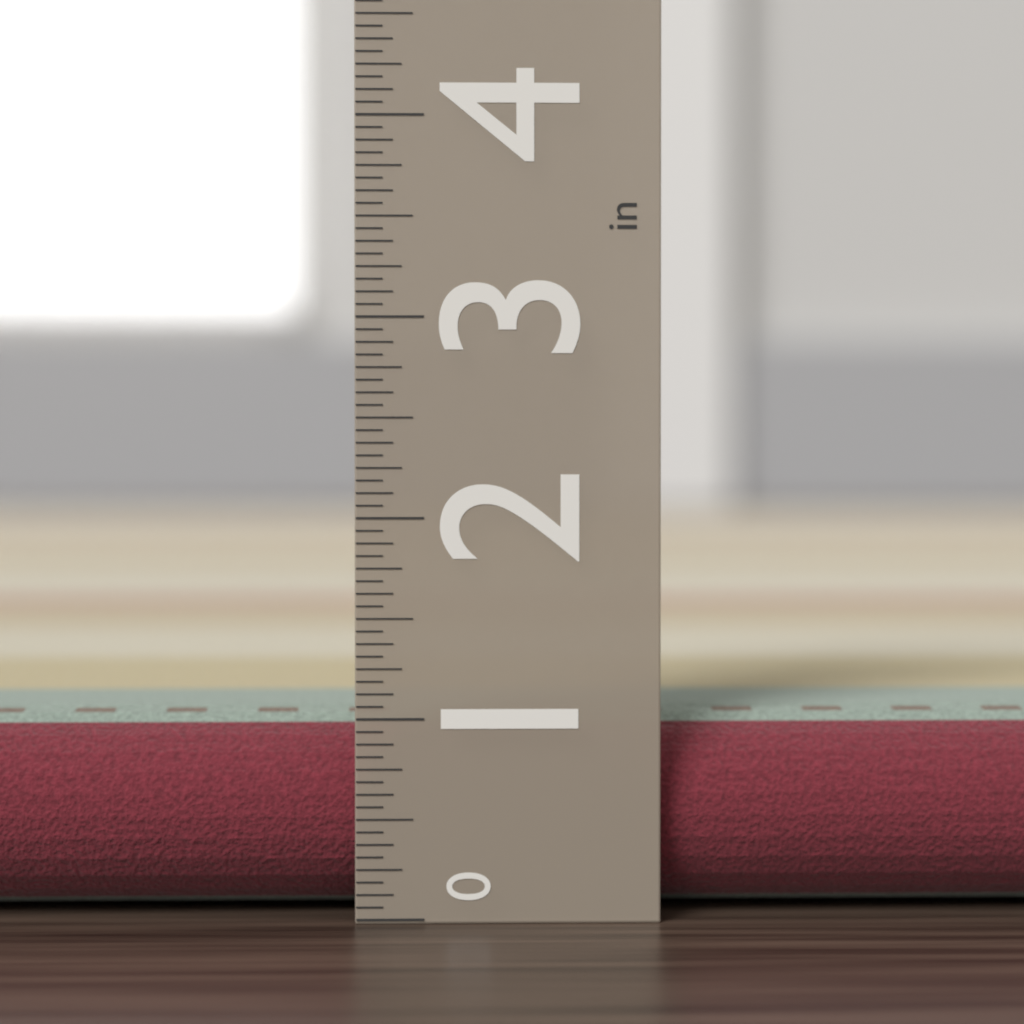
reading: 1.0000 in
